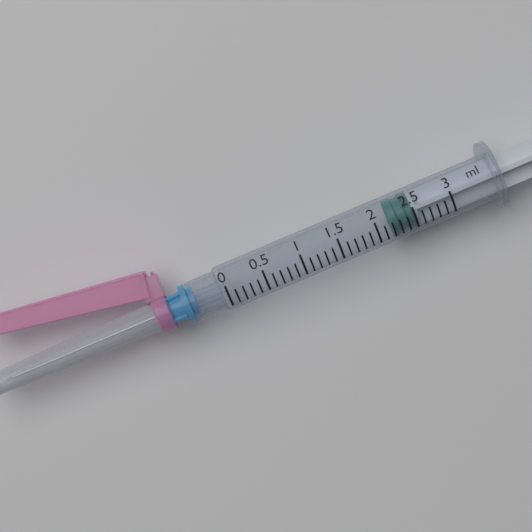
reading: 2.2 ml
